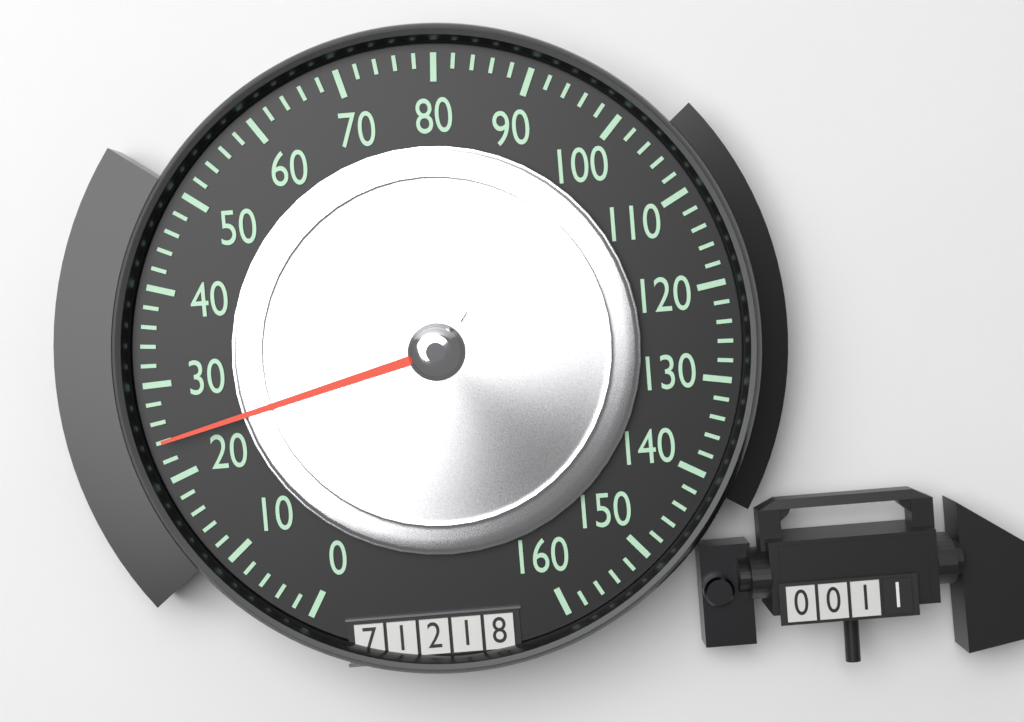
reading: 24 (no unit)
